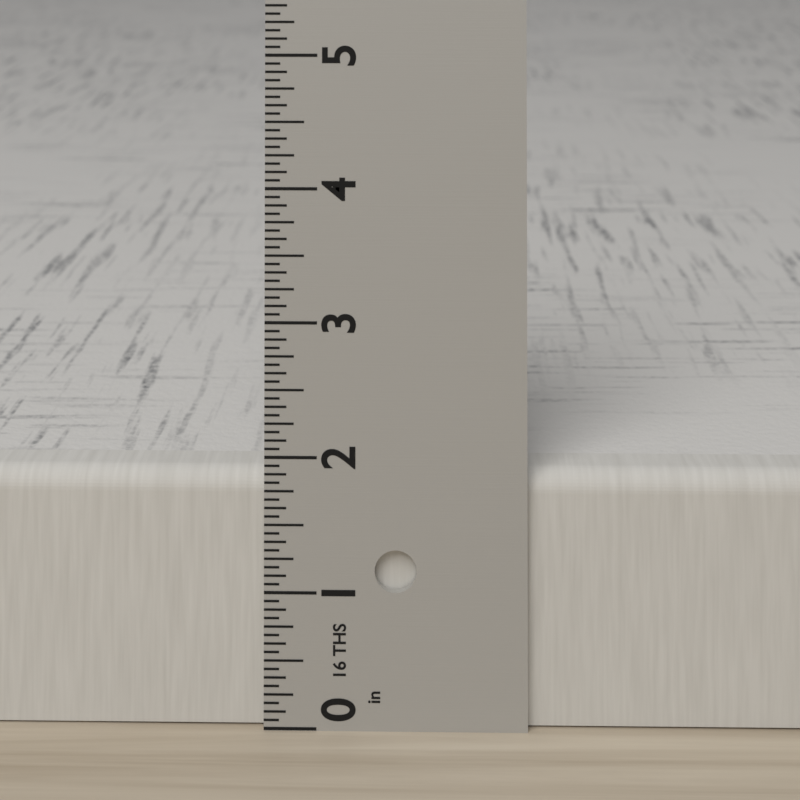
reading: 1.8750 in
